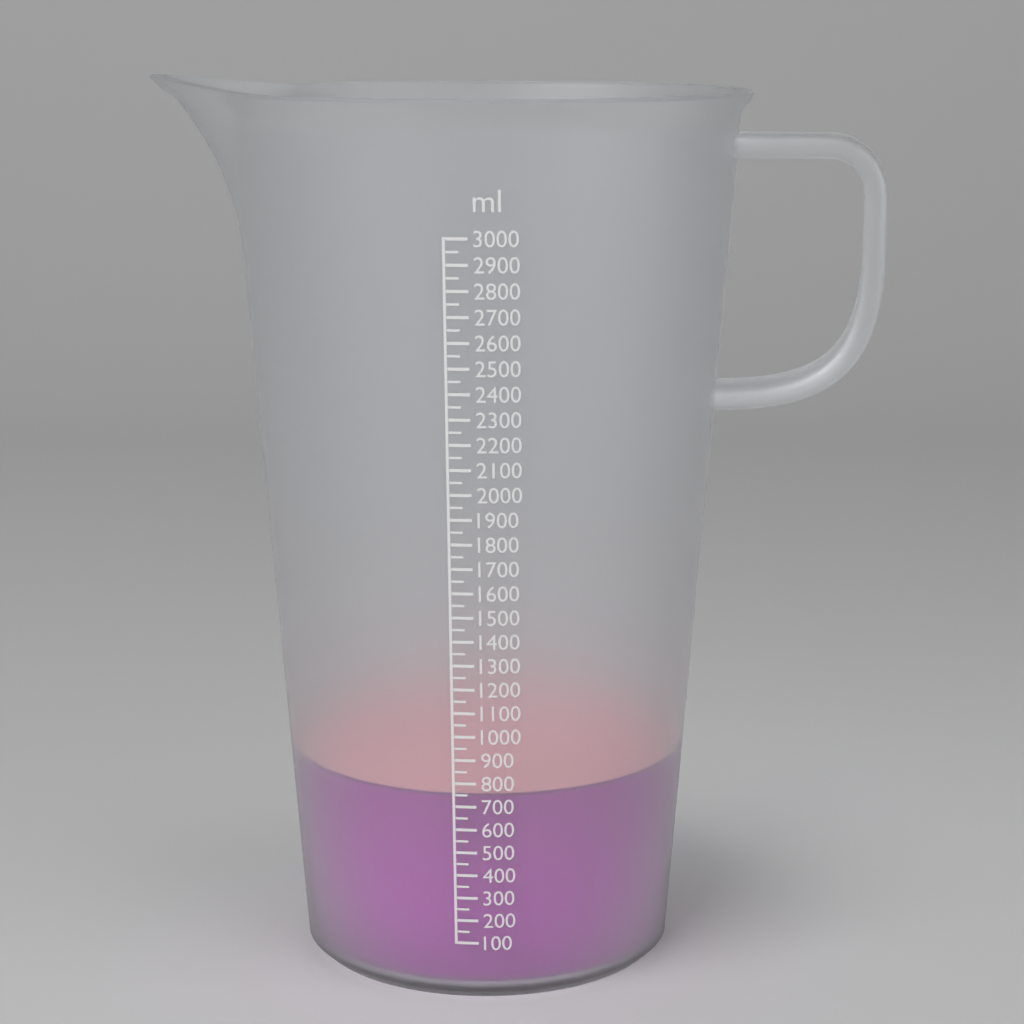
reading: 750 ml
